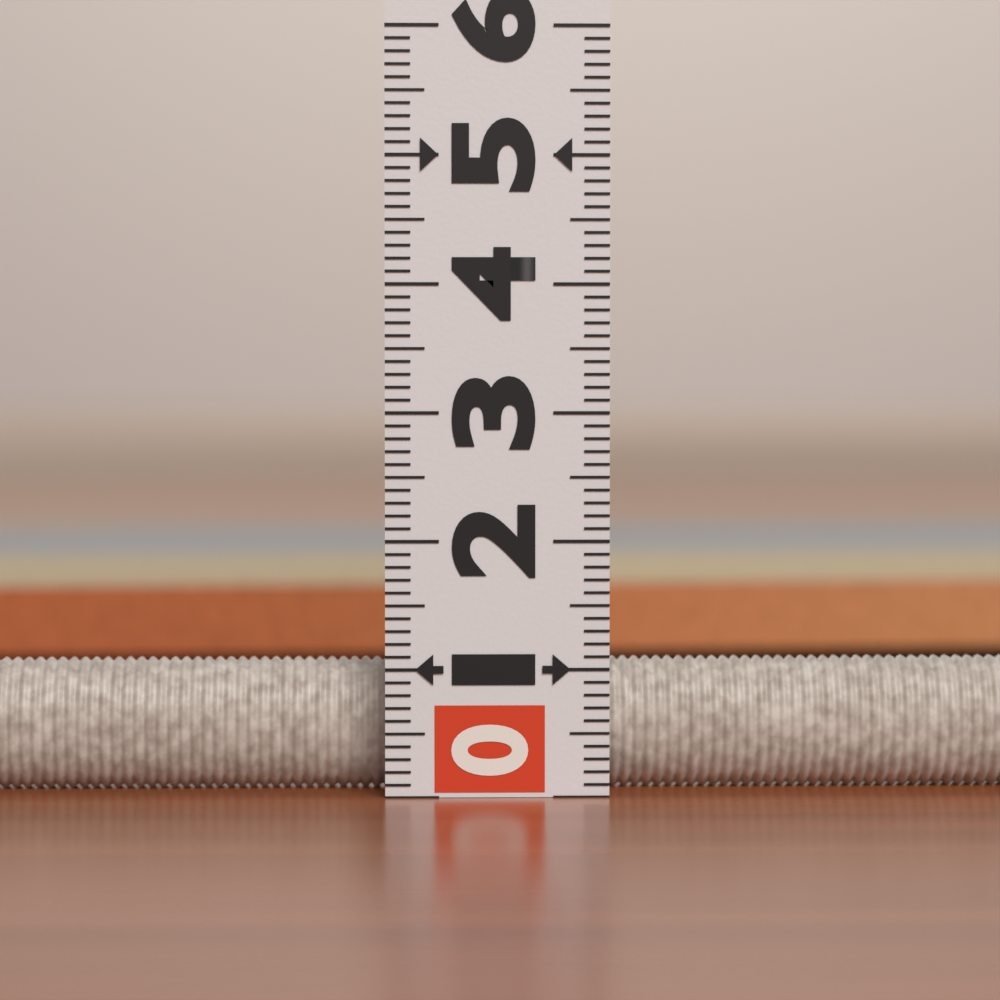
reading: 1.2 (no unit)
